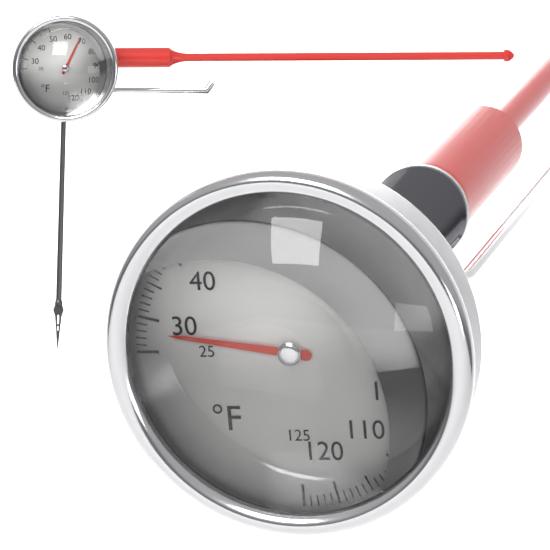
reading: 28 °F
